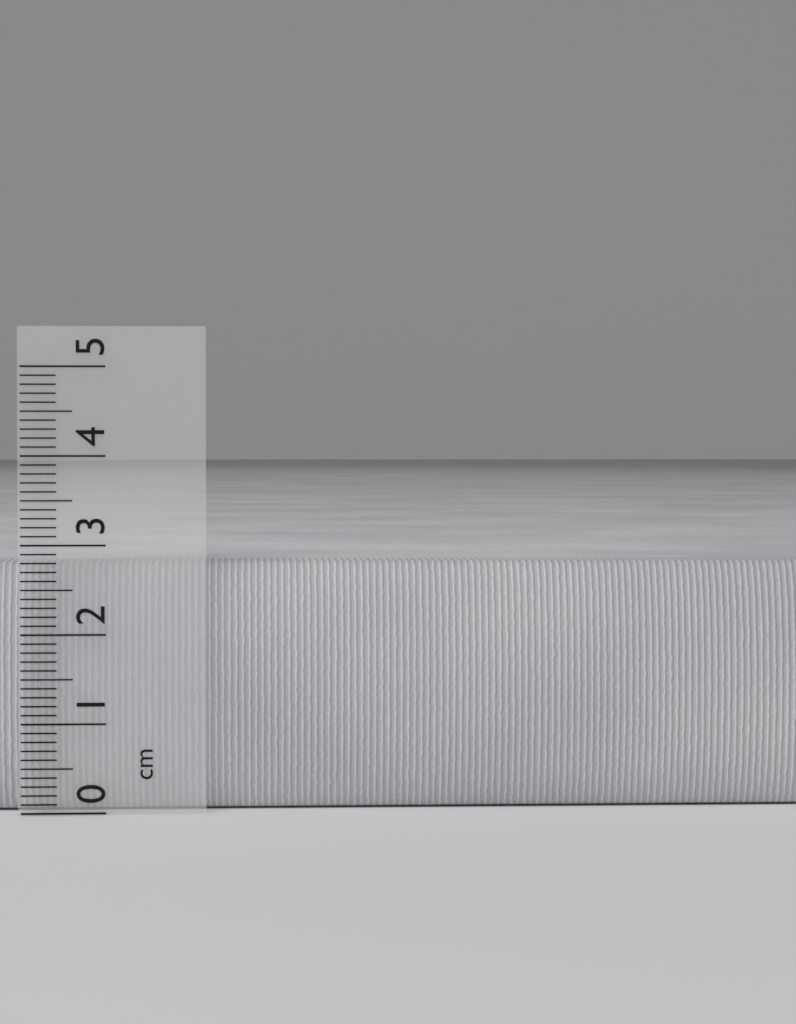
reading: 2.8 cm
